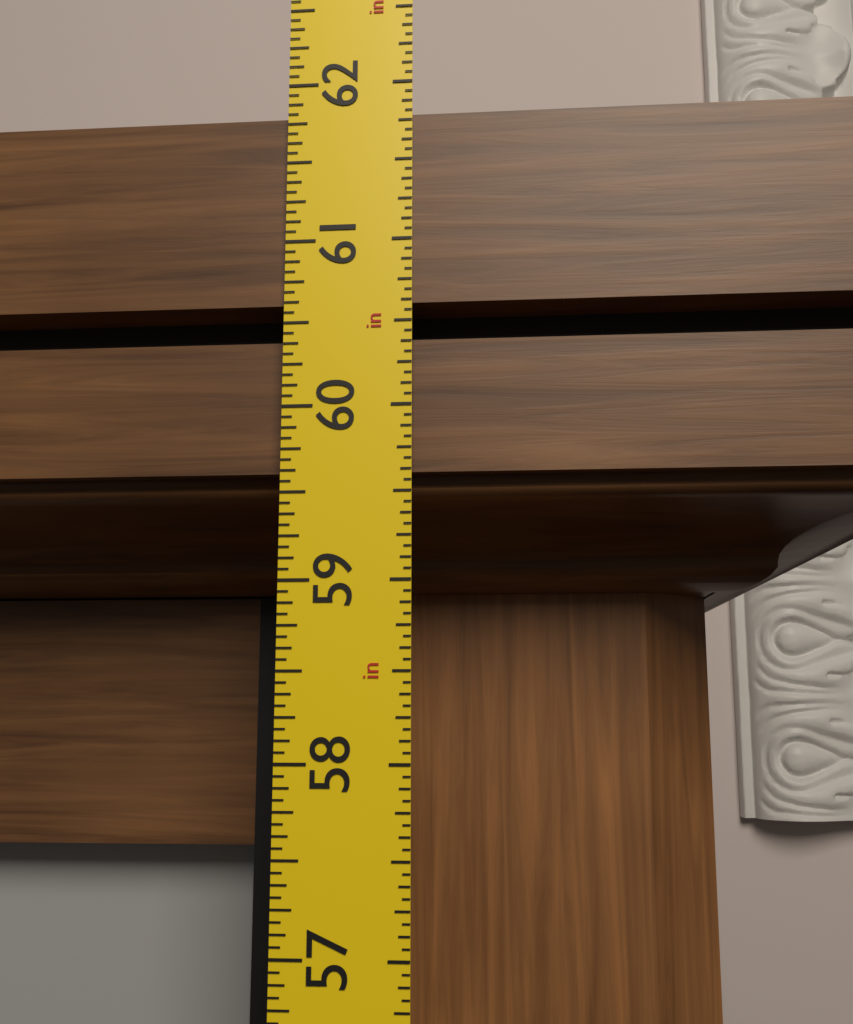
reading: 61.8125 in
